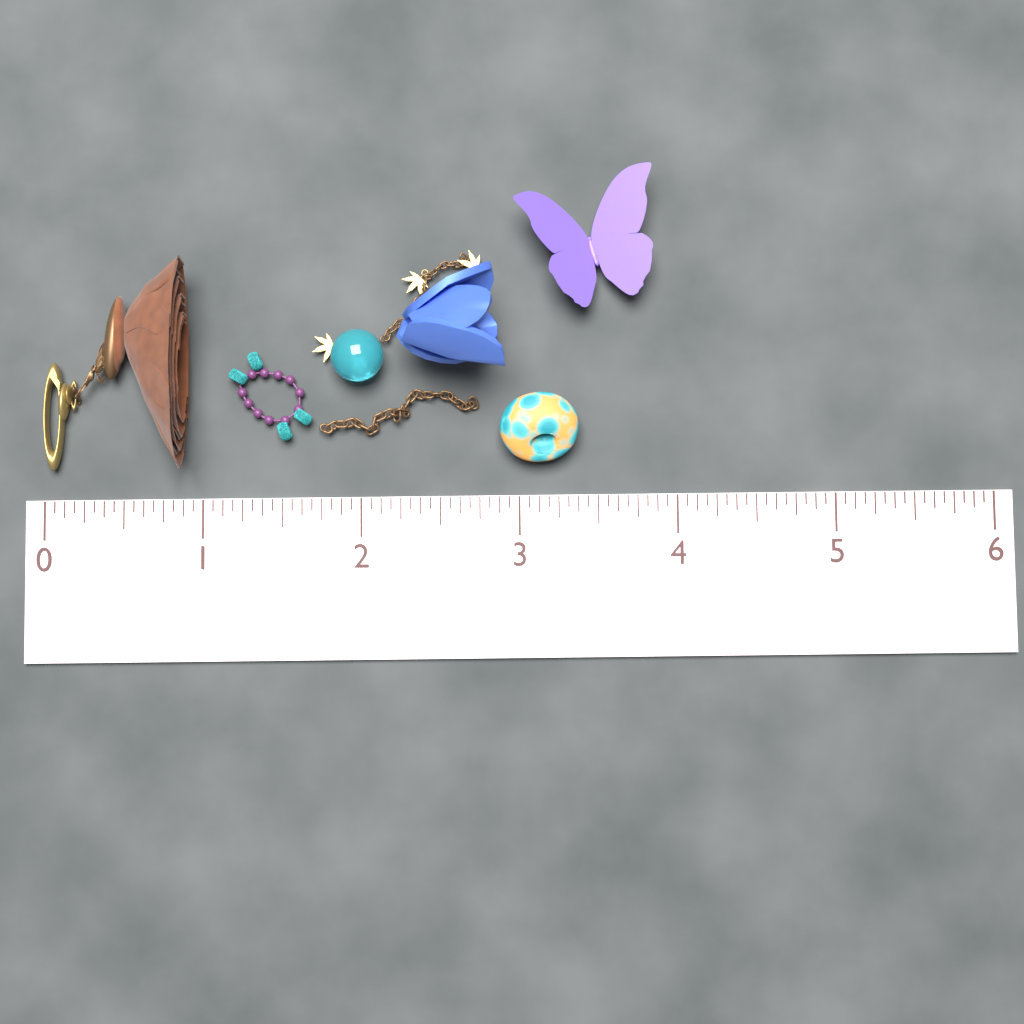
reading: 0.9375 (no unit)
